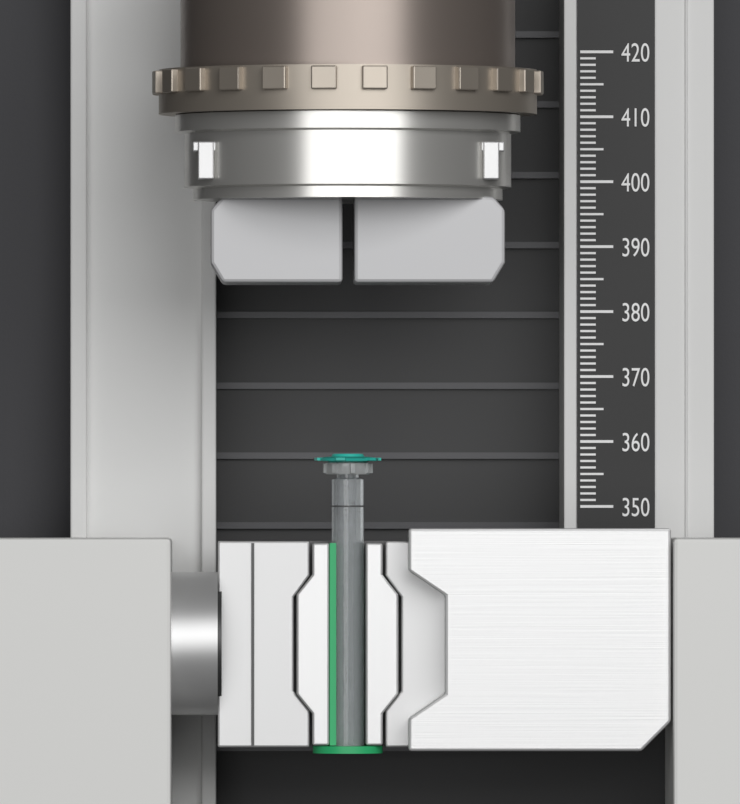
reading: 358 (no unit)
